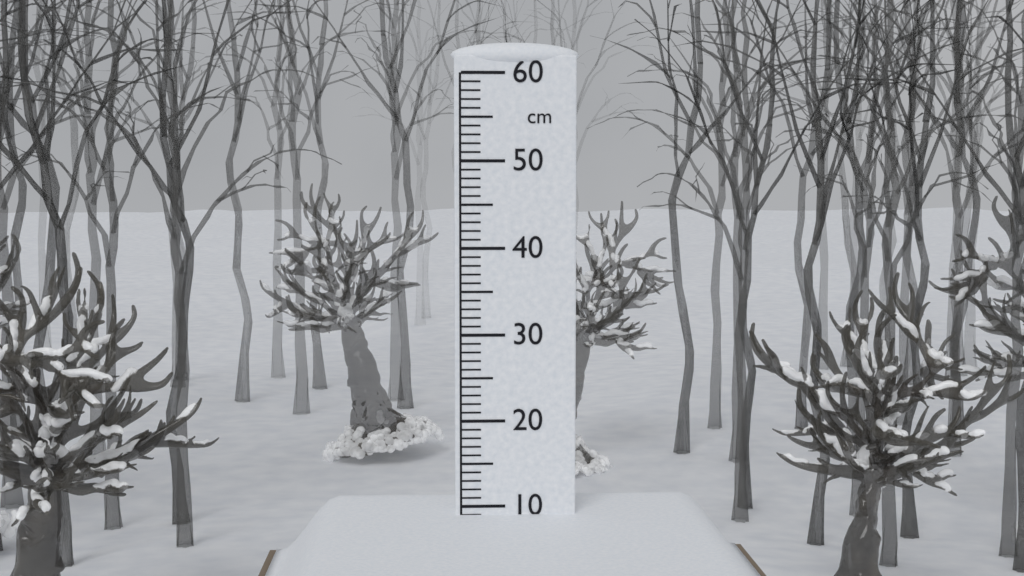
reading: 9 cm
